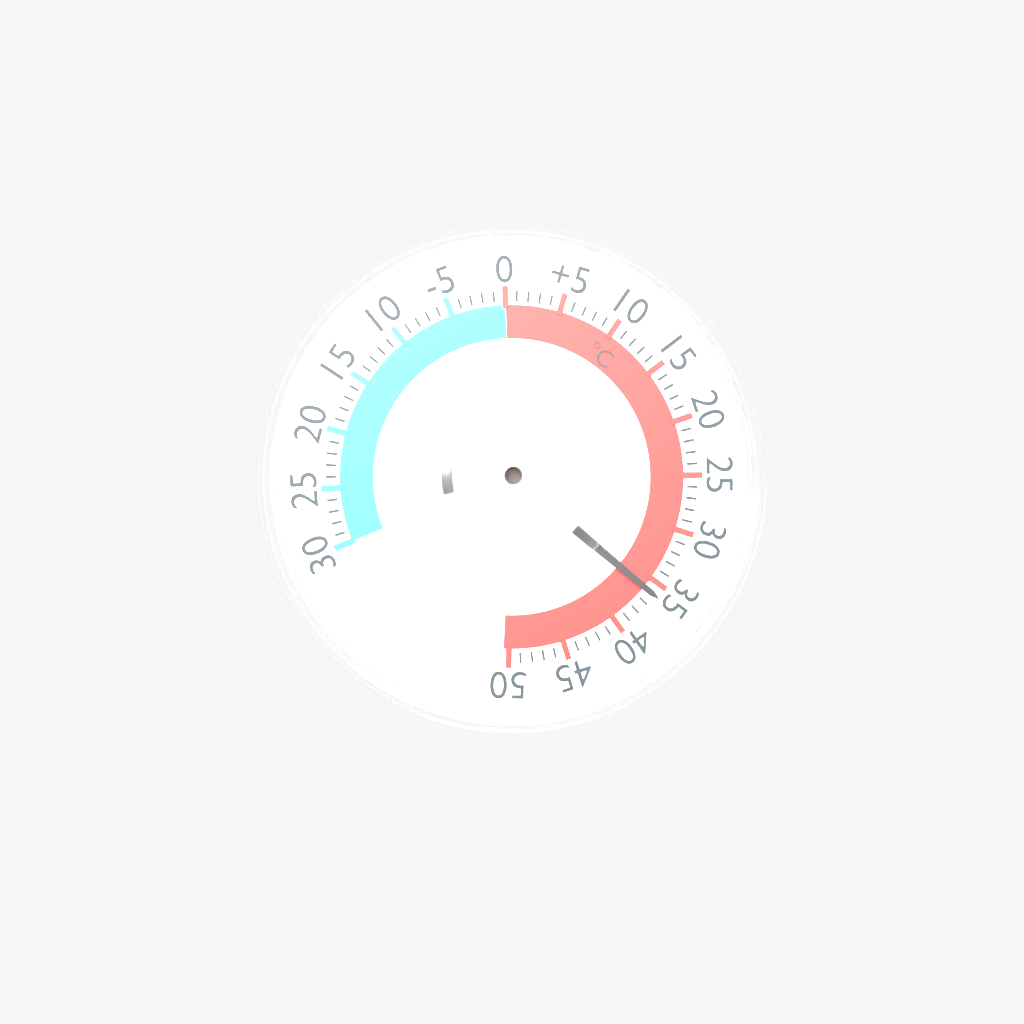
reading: 36 °C
